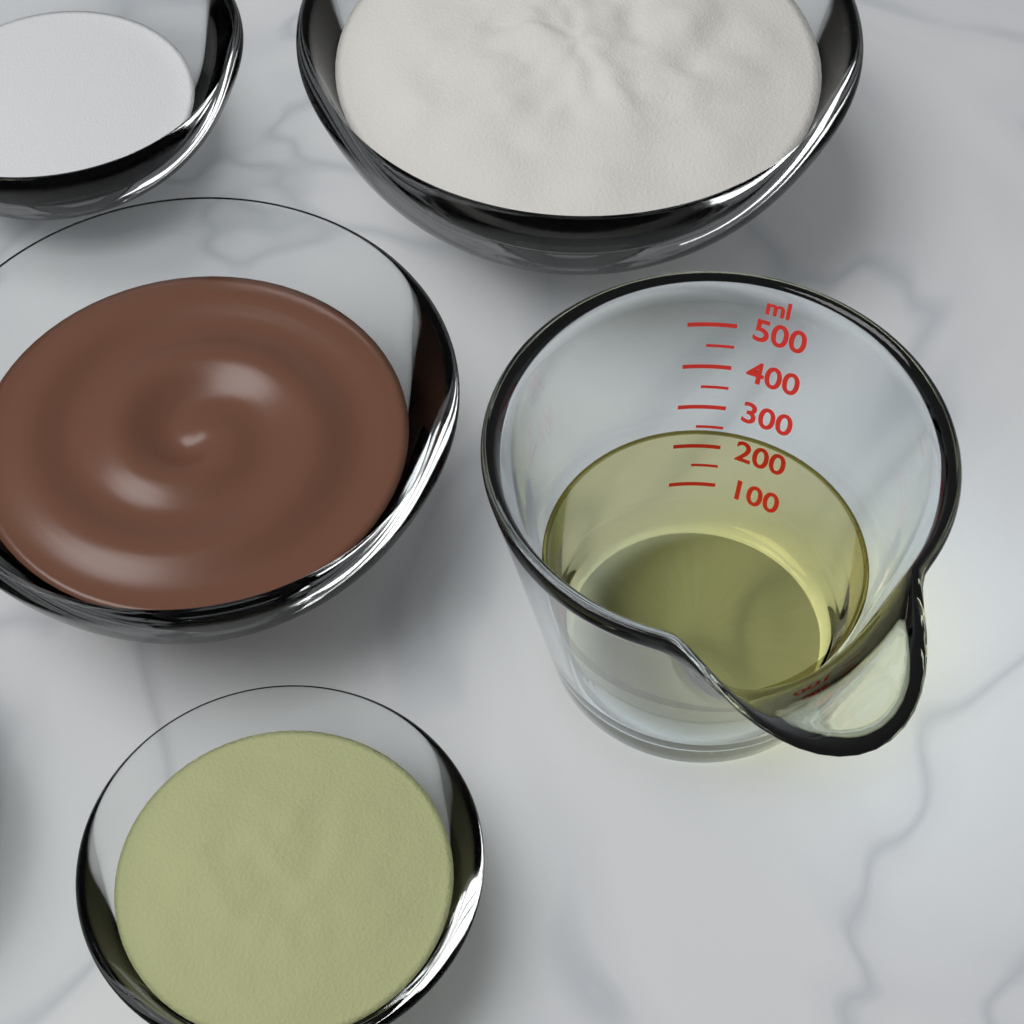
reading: 250 ml
